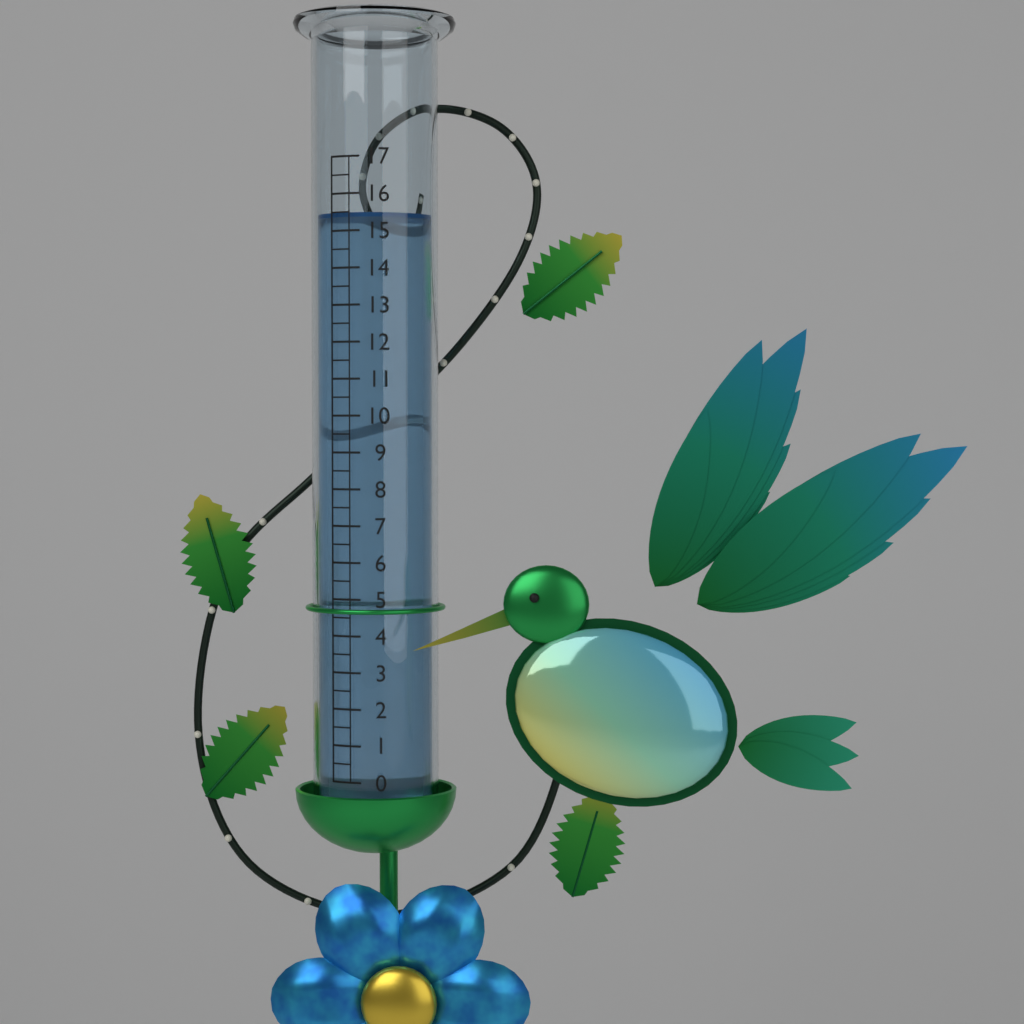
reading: 15.5 (no unit)
